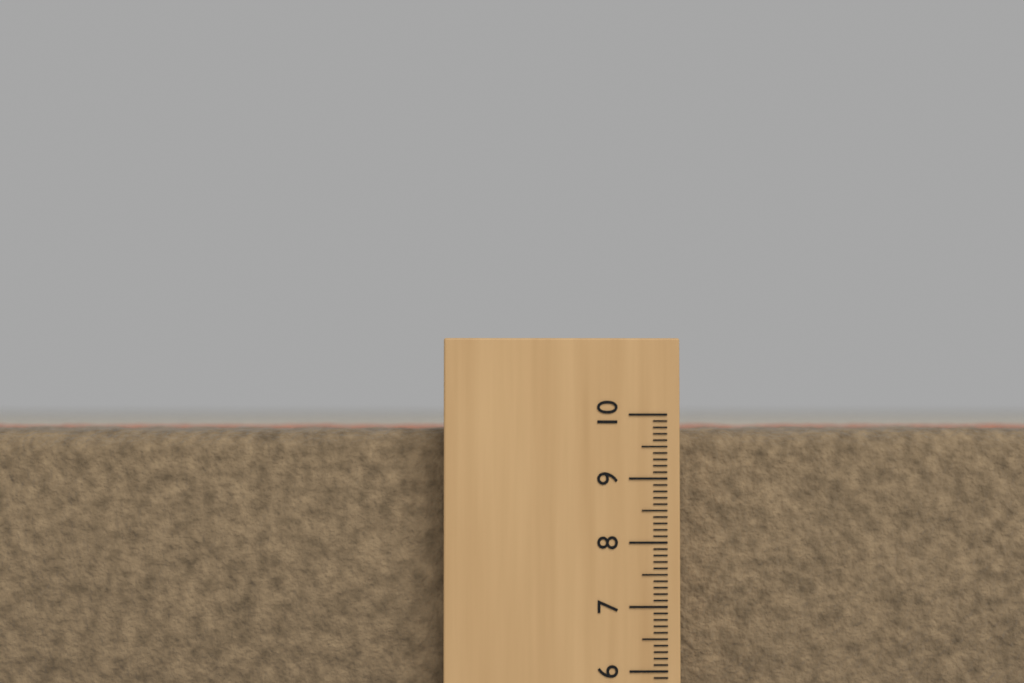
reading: 9.8 (no unit)
